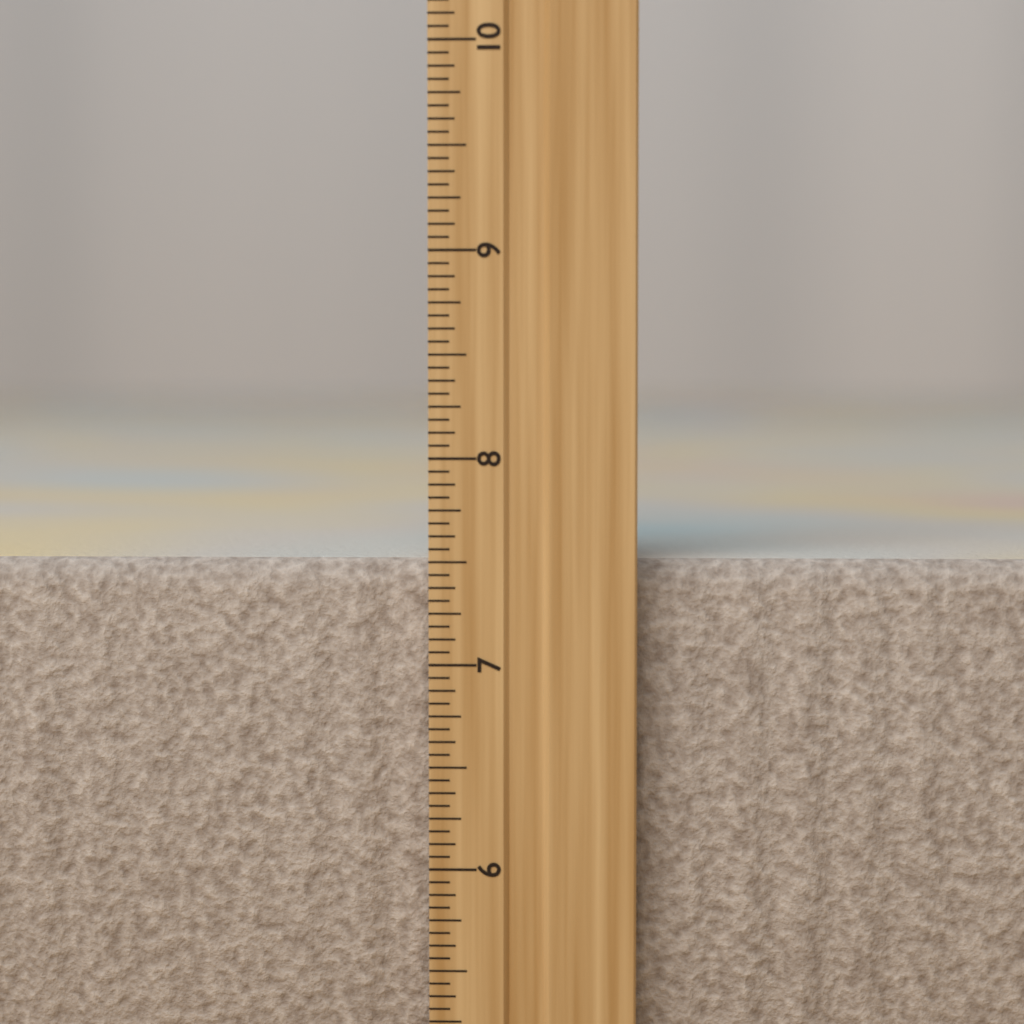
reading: 7.5000 inch
